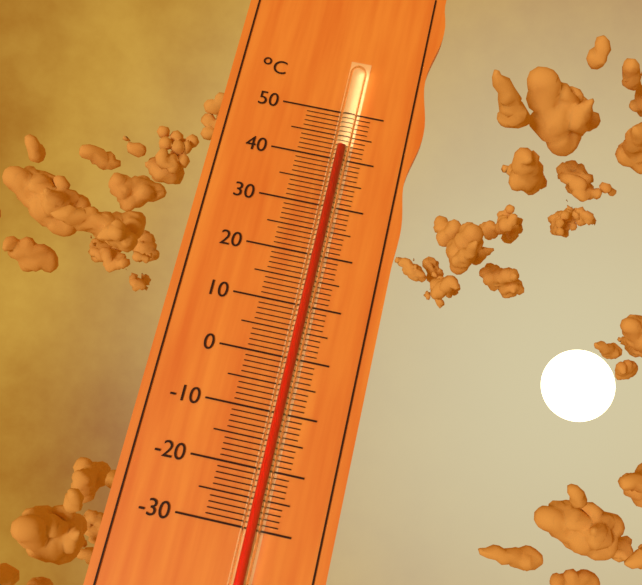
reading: 42 °C
